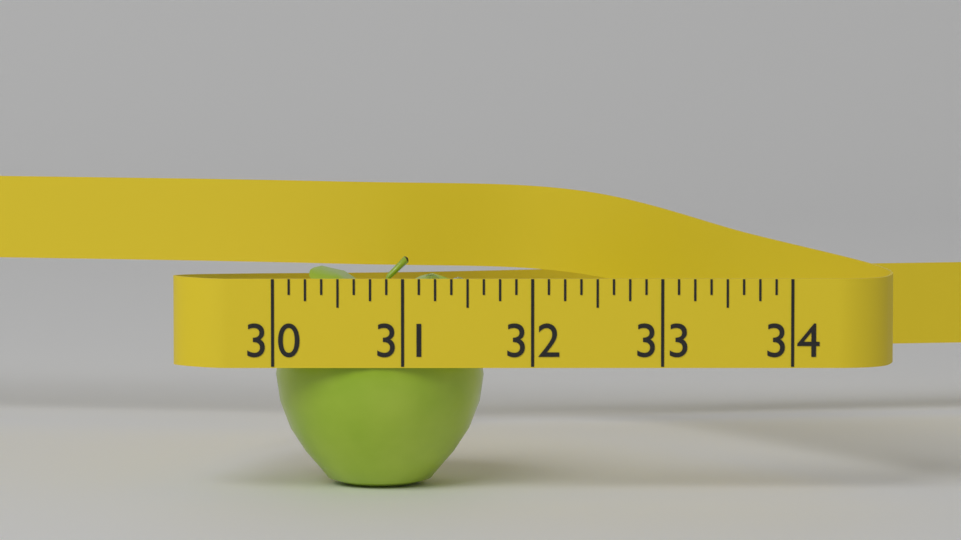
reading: 31.625 (no unit)
